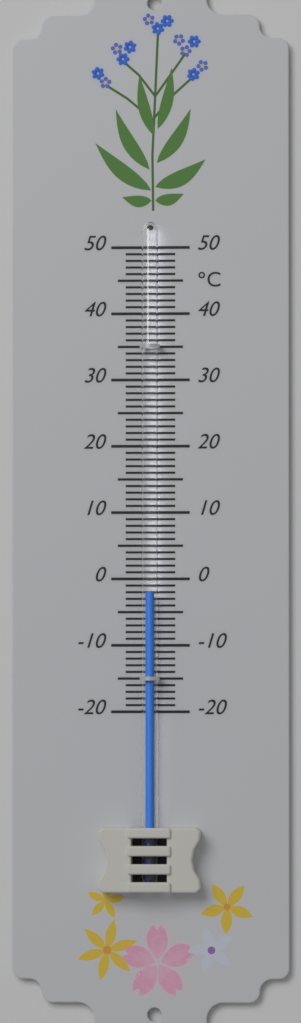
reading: -2 °C
